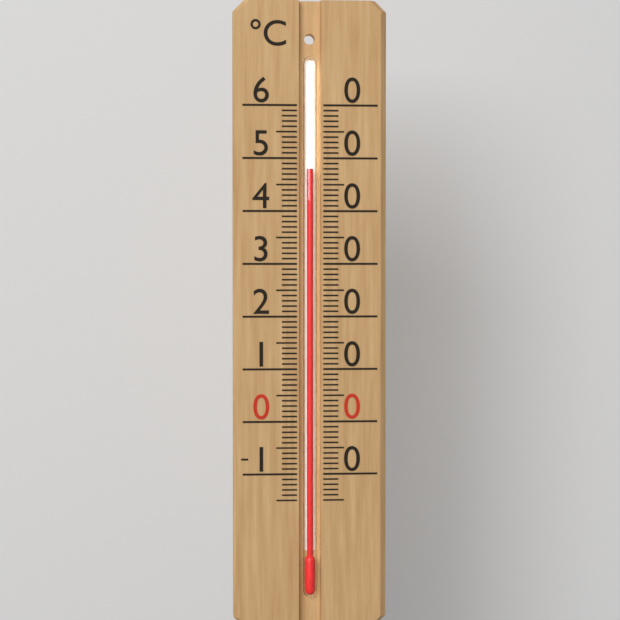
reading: 48 °C
